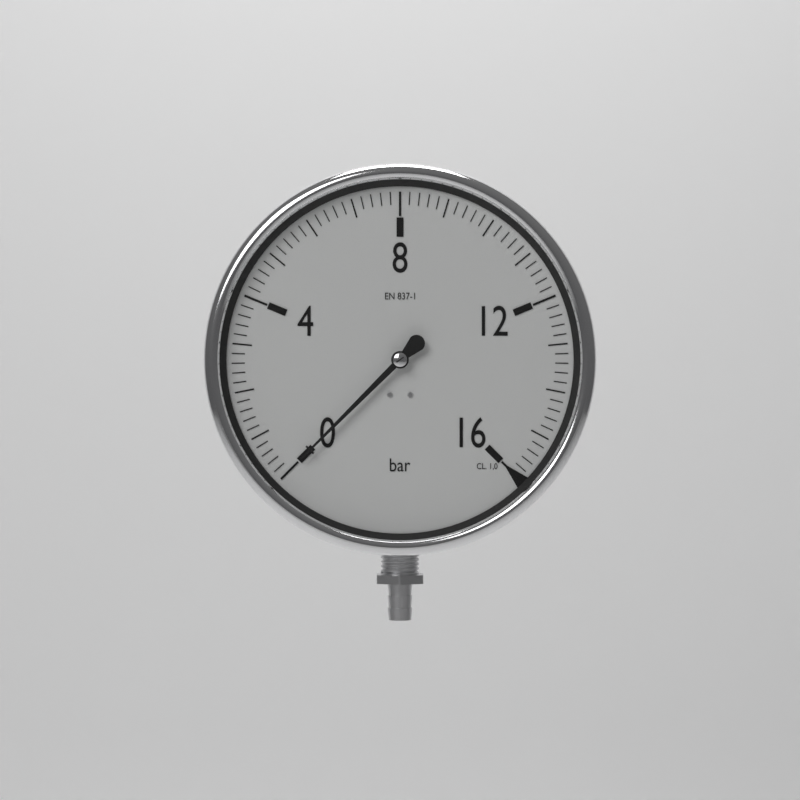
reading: 0.0 bar
